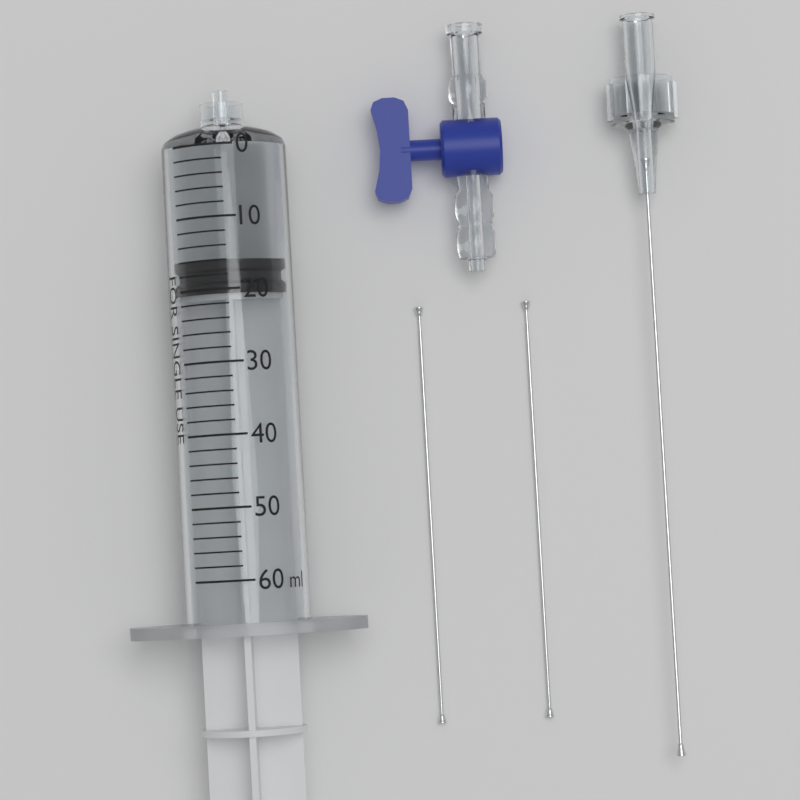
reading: 16 ml
